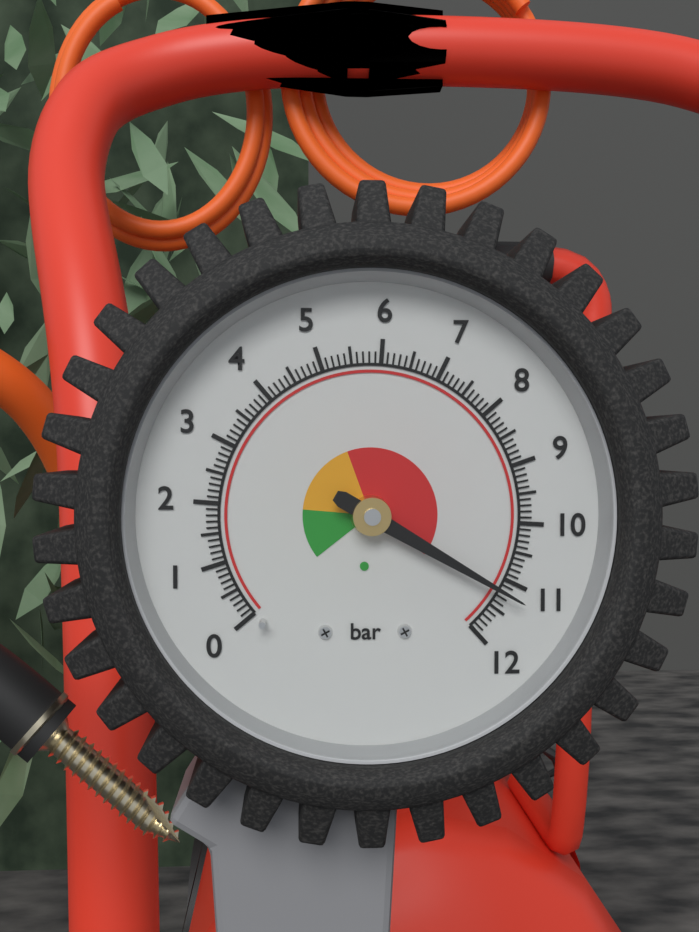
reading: 11.2 bar
